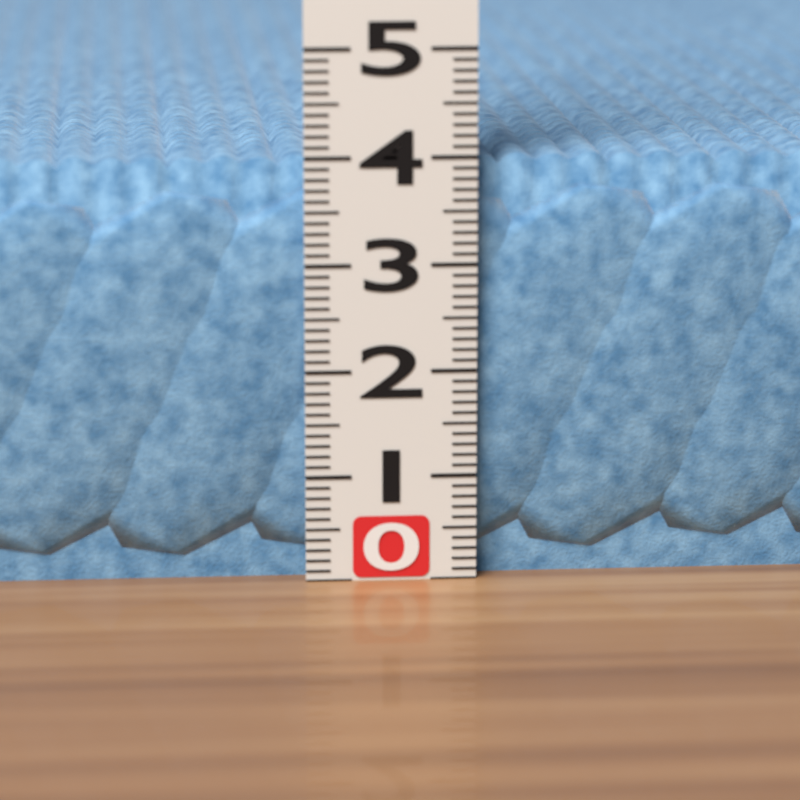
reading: 4.0 (no unit)
